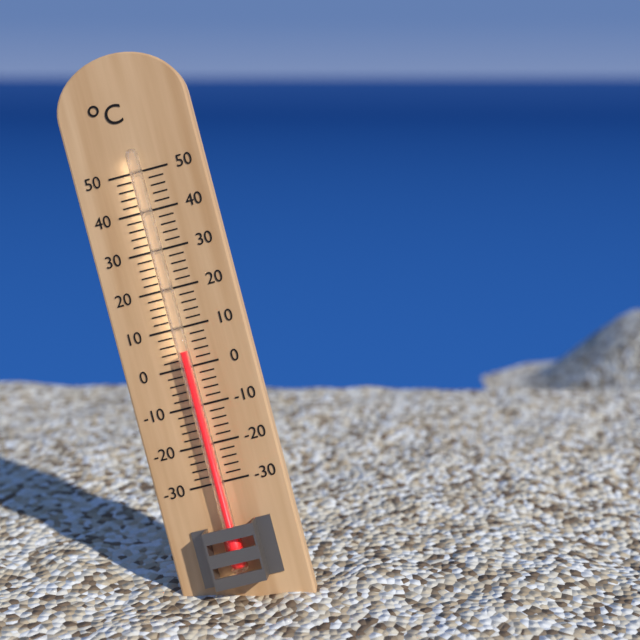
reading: 4 °C
